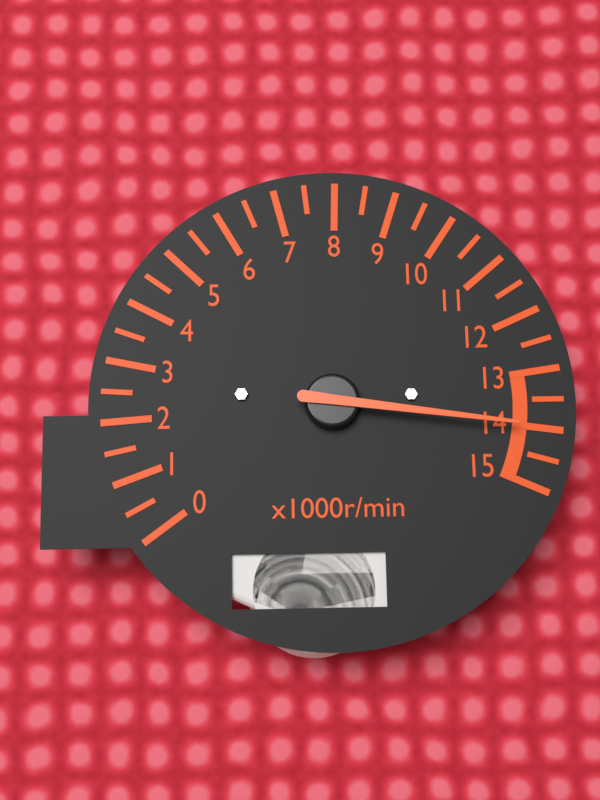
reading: 14.0 x1000r/min
